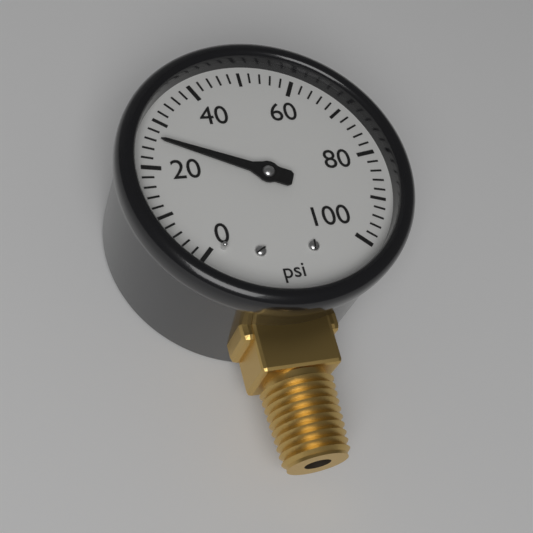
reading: 26 psi
